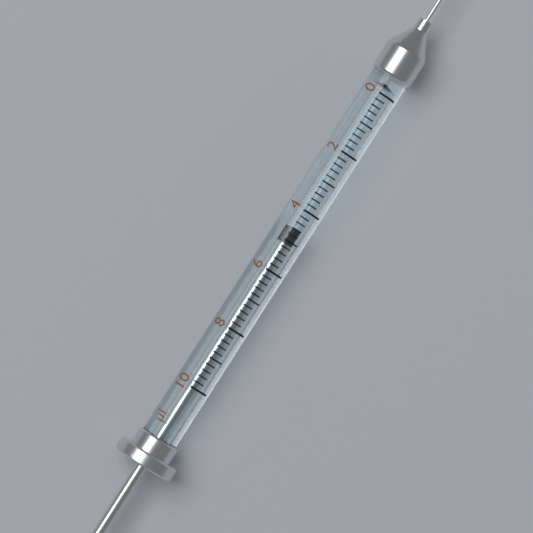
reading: 4.6 µl
